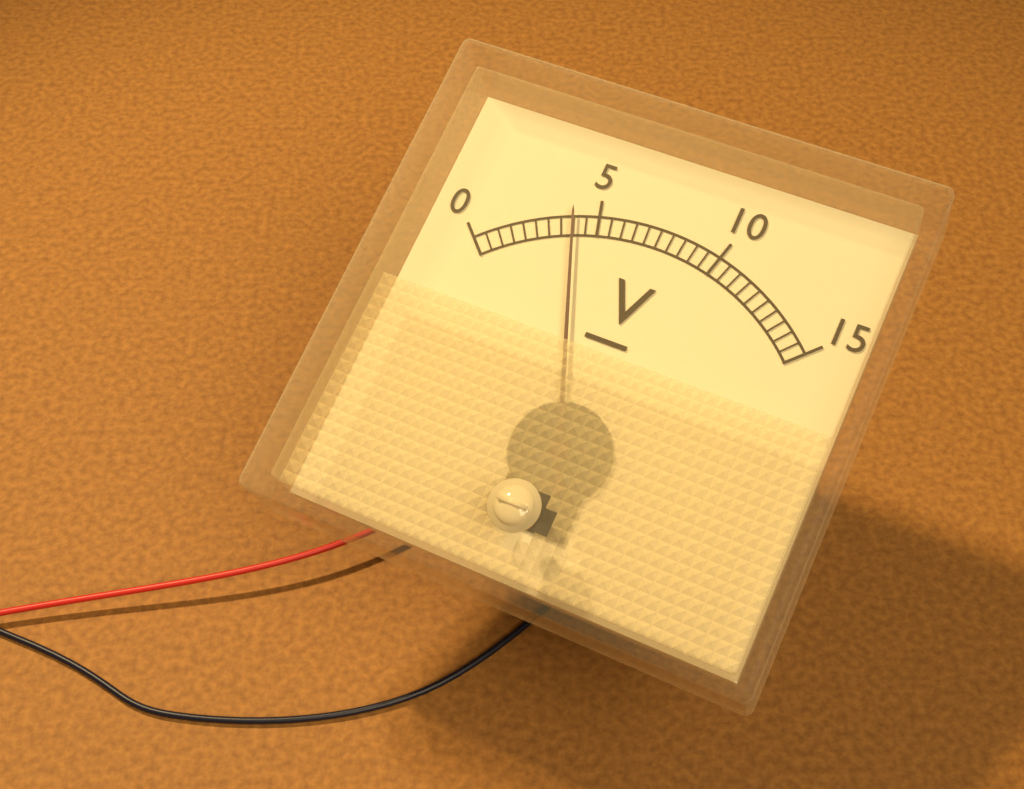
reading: 4.0 V
